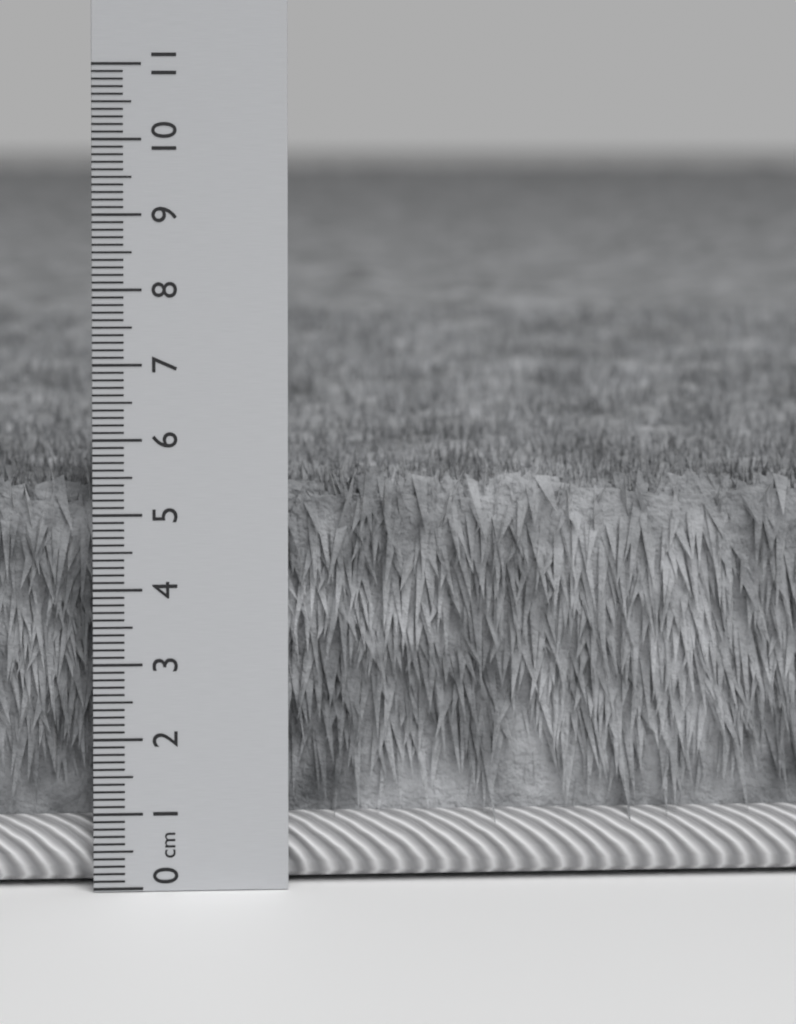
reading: 5.6 cm
